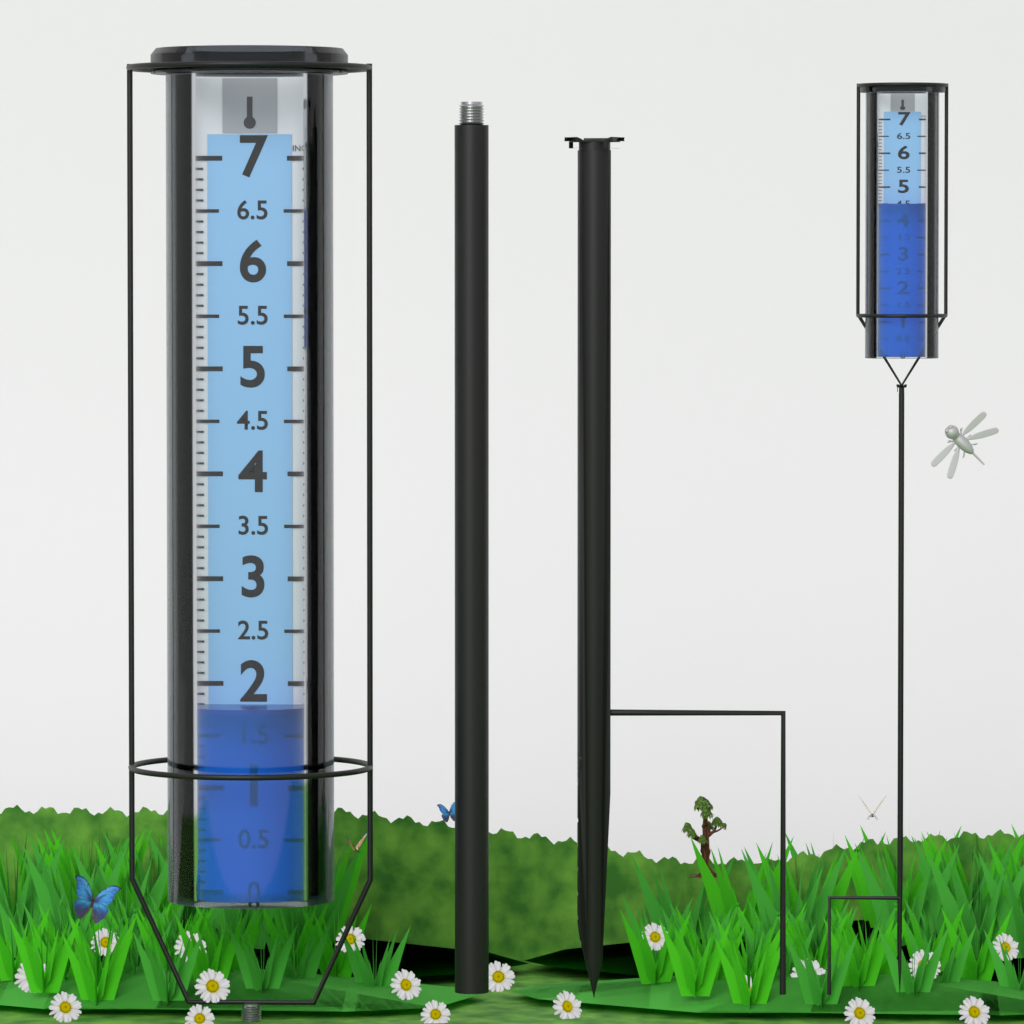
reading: 1.8 in
